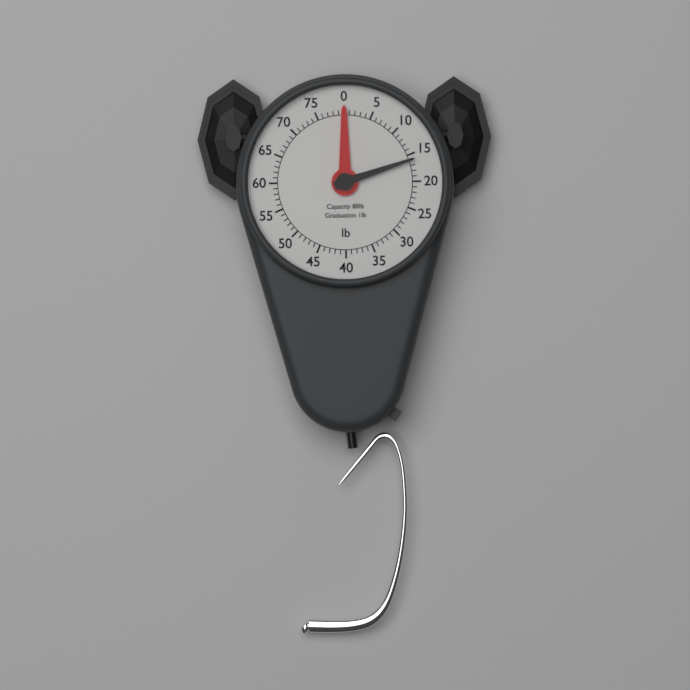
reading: 16 lb
